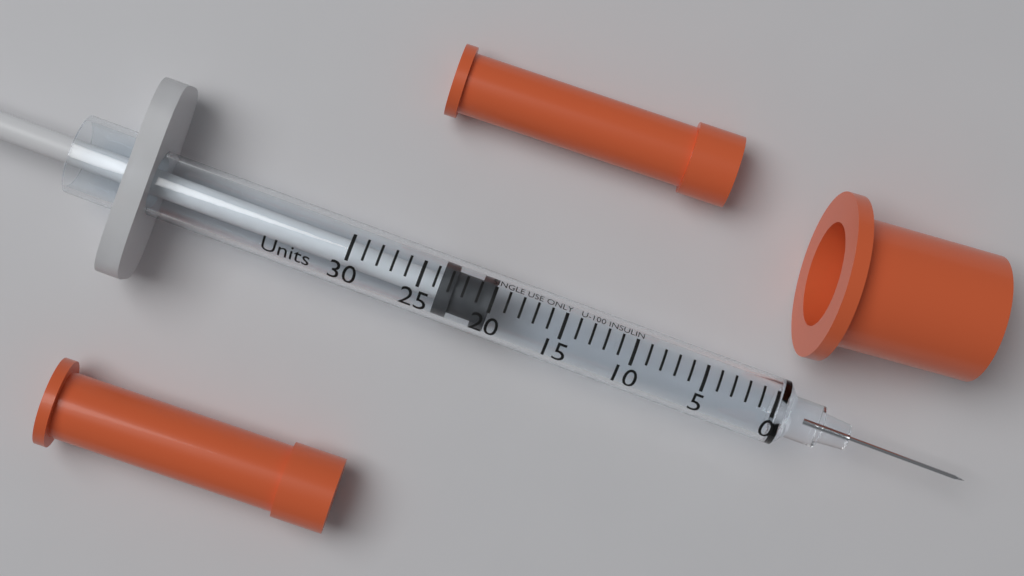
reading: 20 Units
